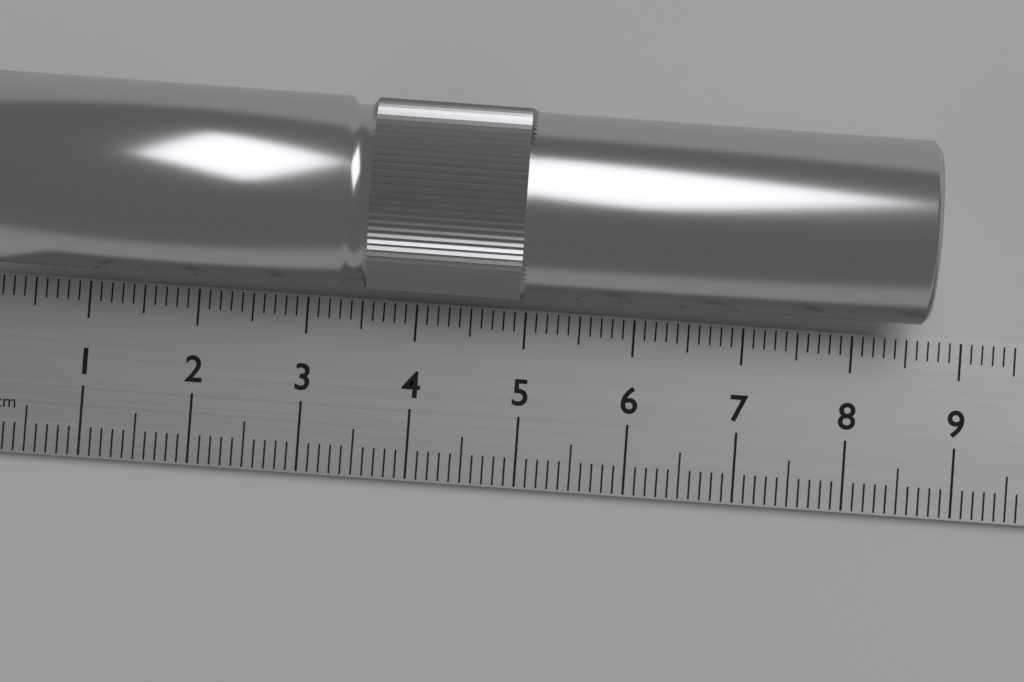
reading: 8.6 cm
